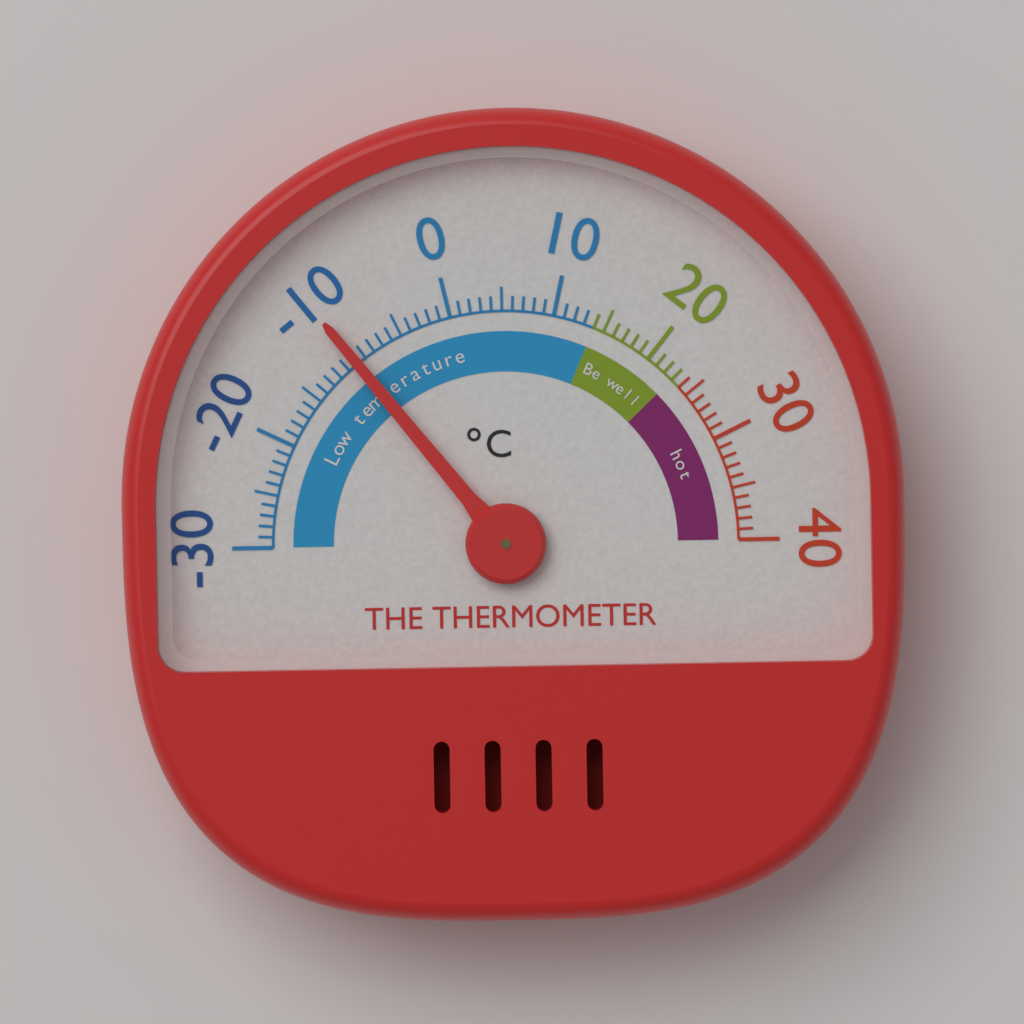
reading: -10 °C
